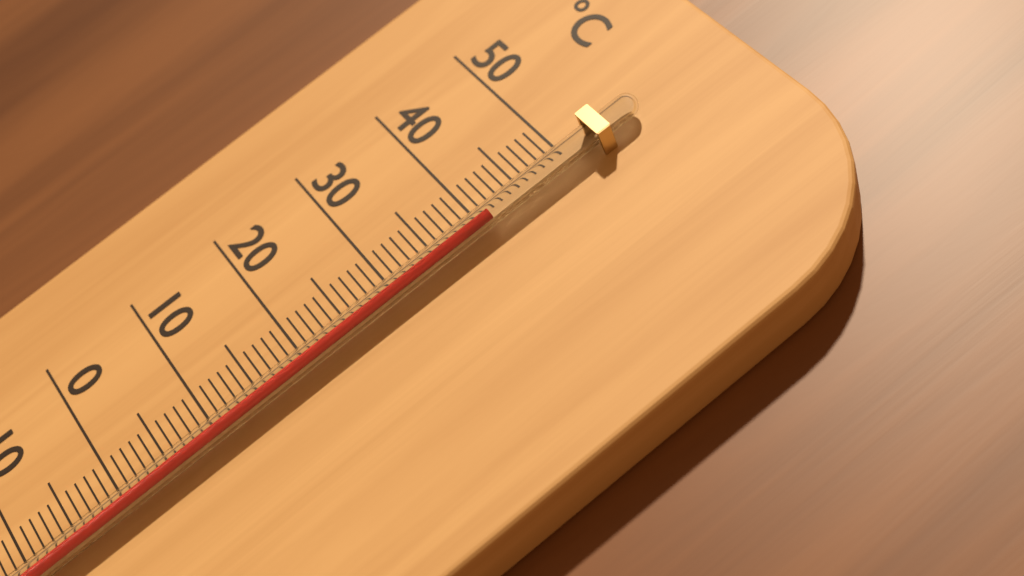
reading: 41 °C
